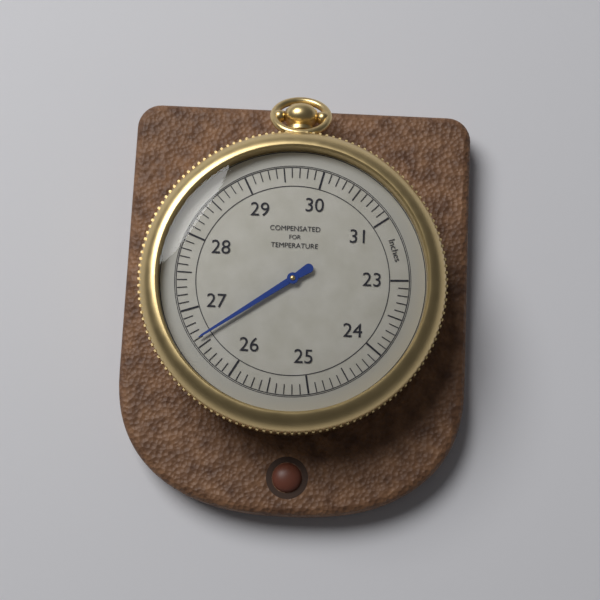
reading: 26.6 inches
